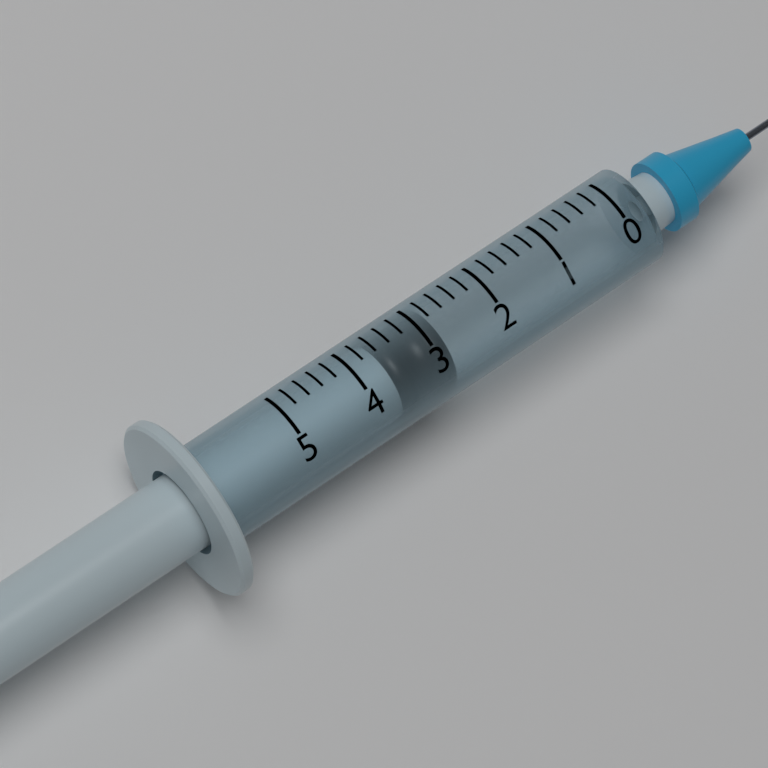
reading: 2.8 (no unit)
